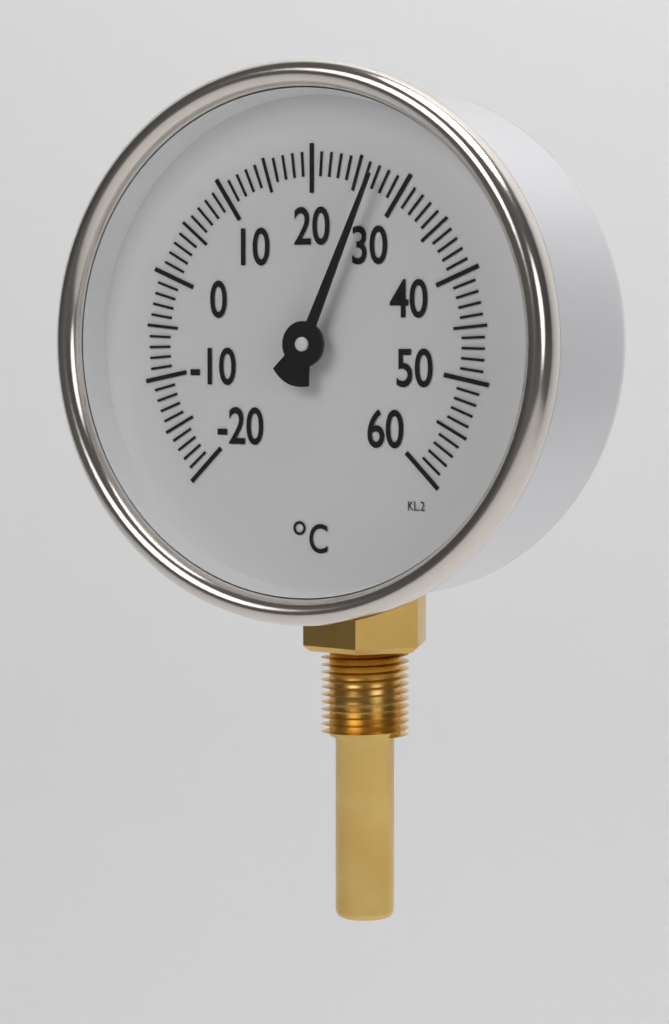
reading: 27 °C
